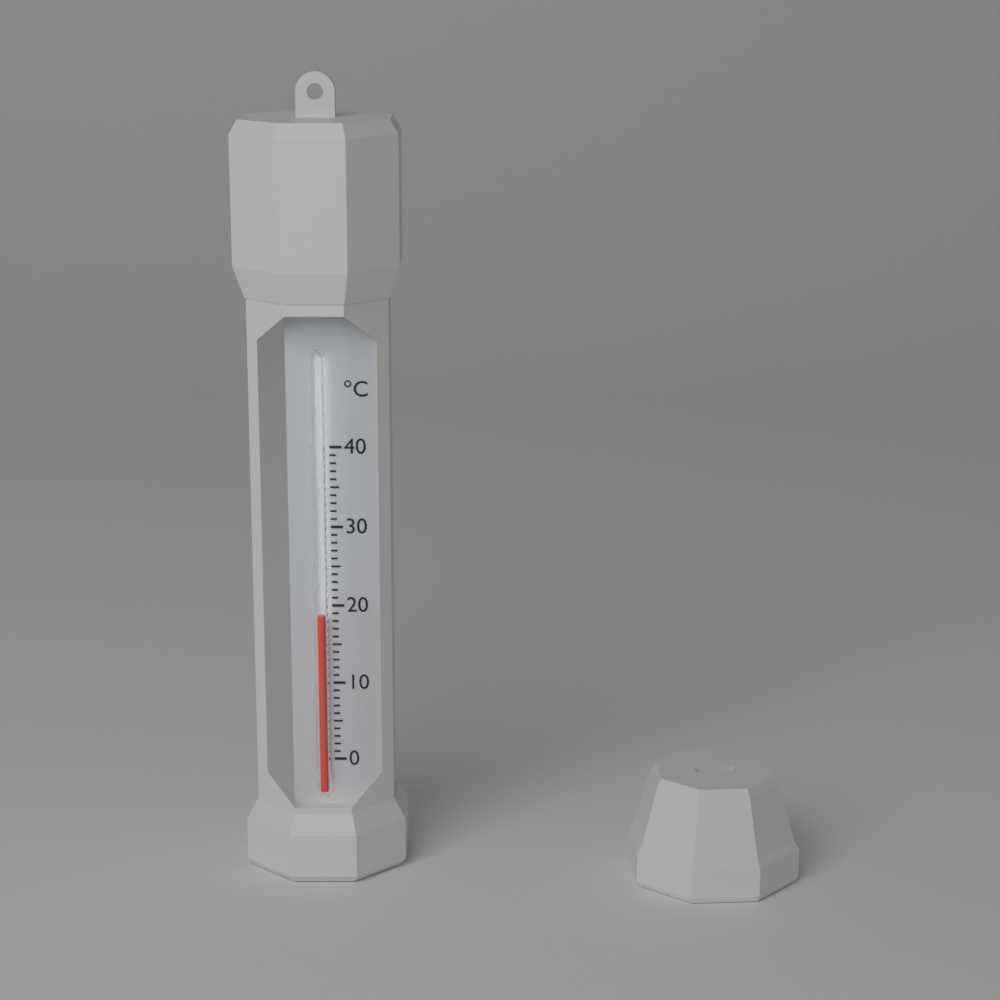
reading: 19 °C
